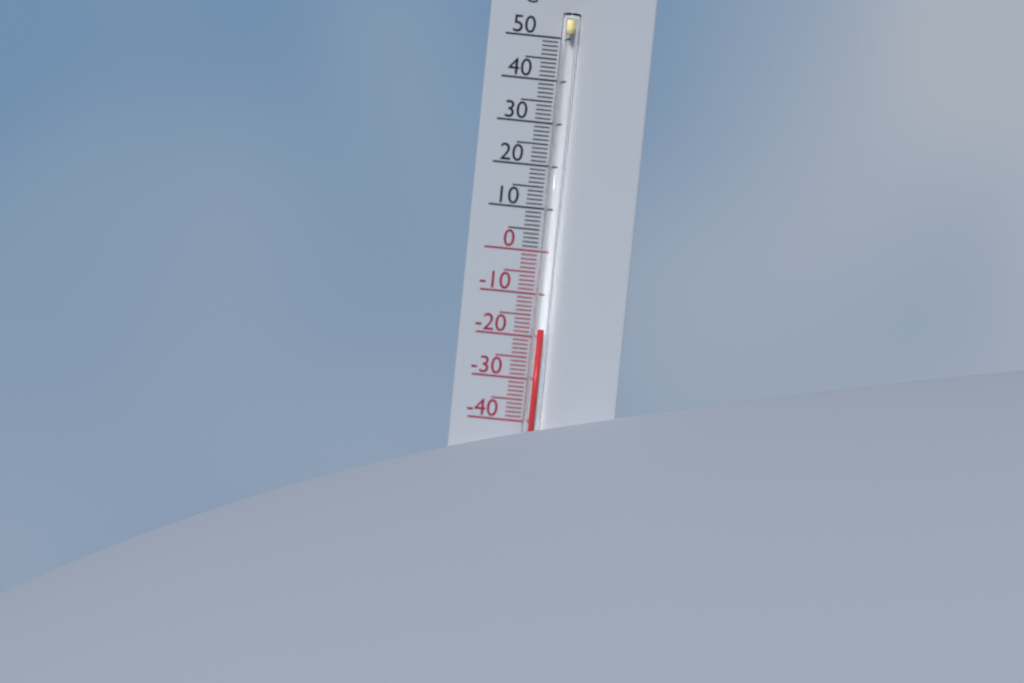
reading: -18 °C
